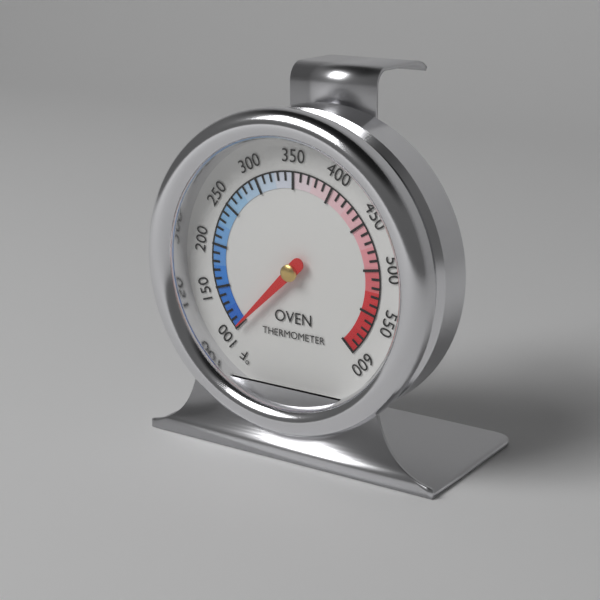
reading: 100 °F
